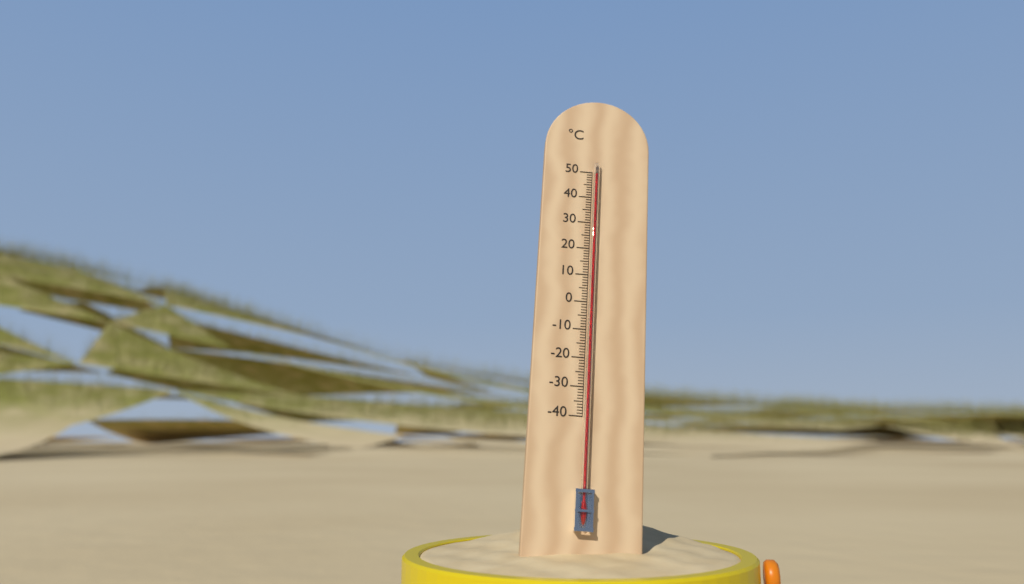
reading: 49 °C
